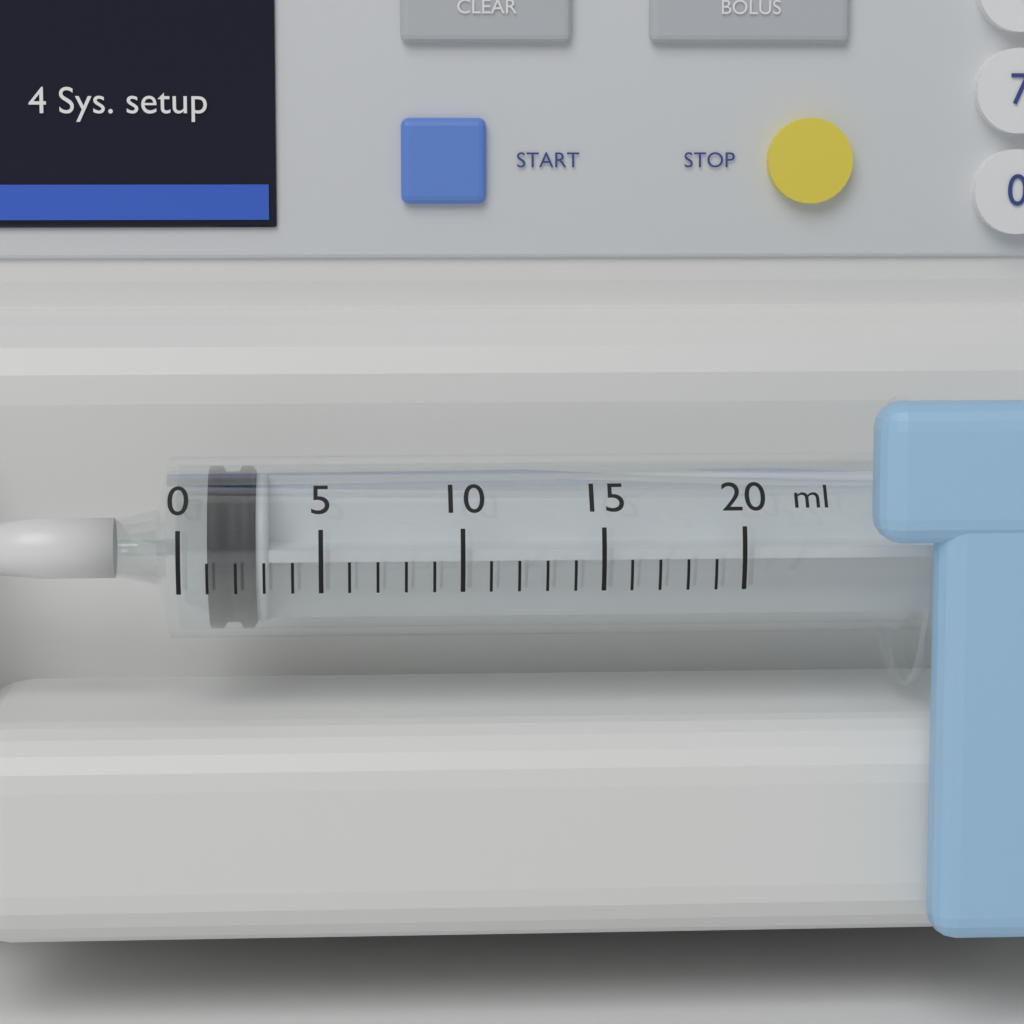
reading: 1 ml
